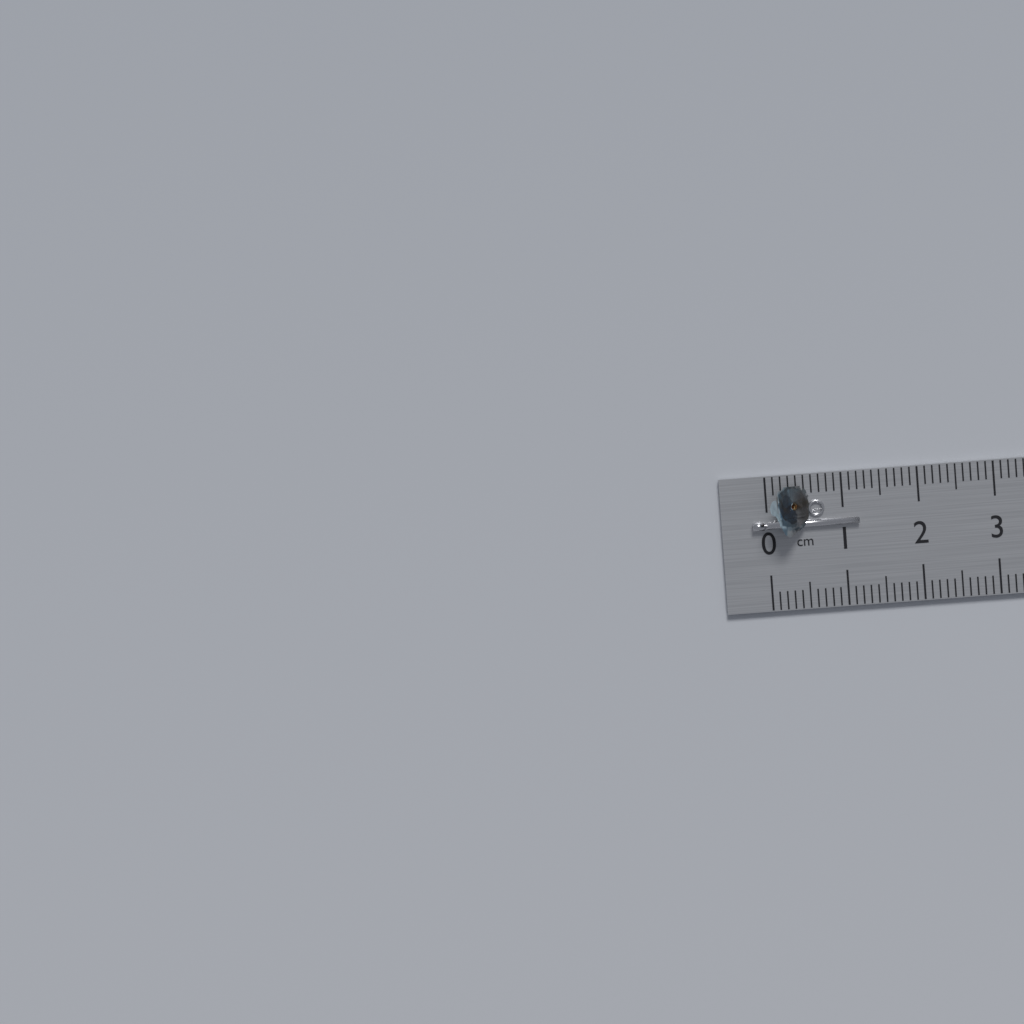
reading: 1.2 cm
